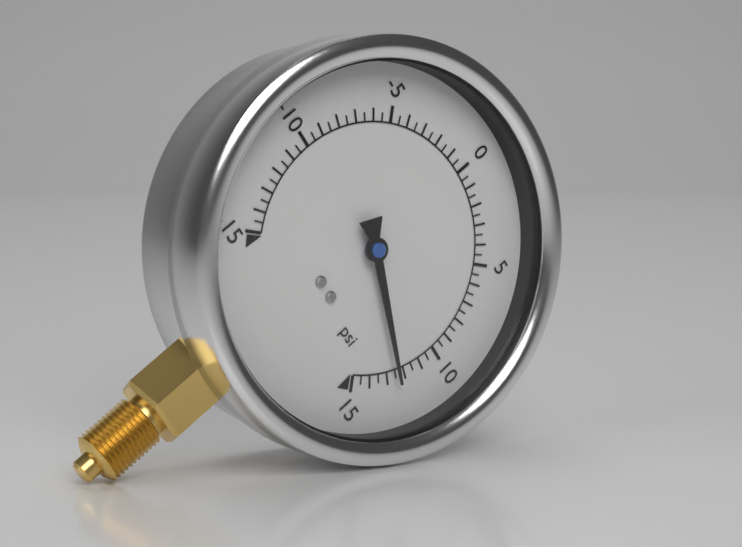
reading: 12.5 psi
